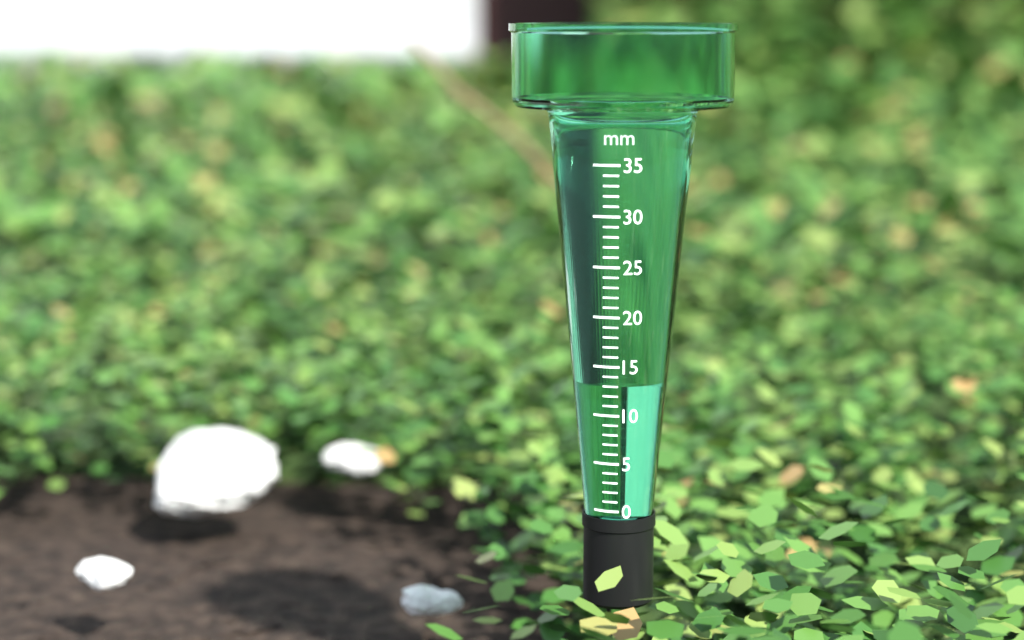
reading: 13 mm
